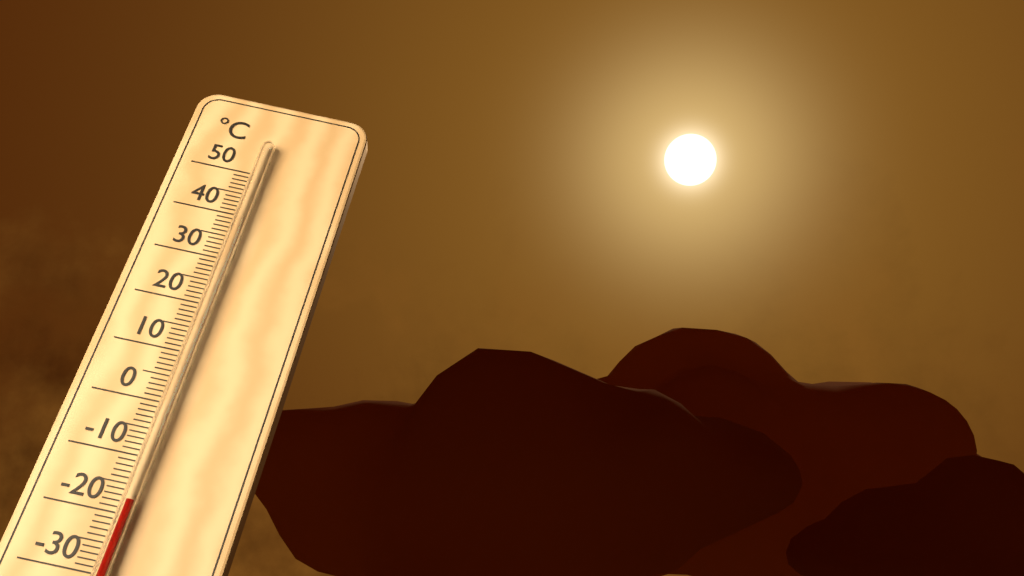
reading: -18 °C
